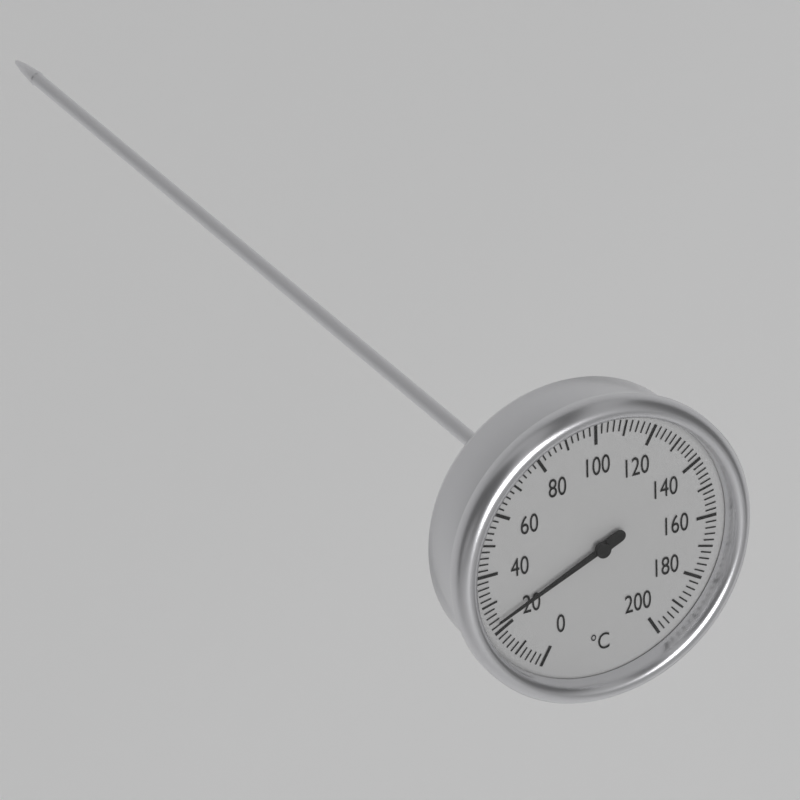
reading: 24 °C
